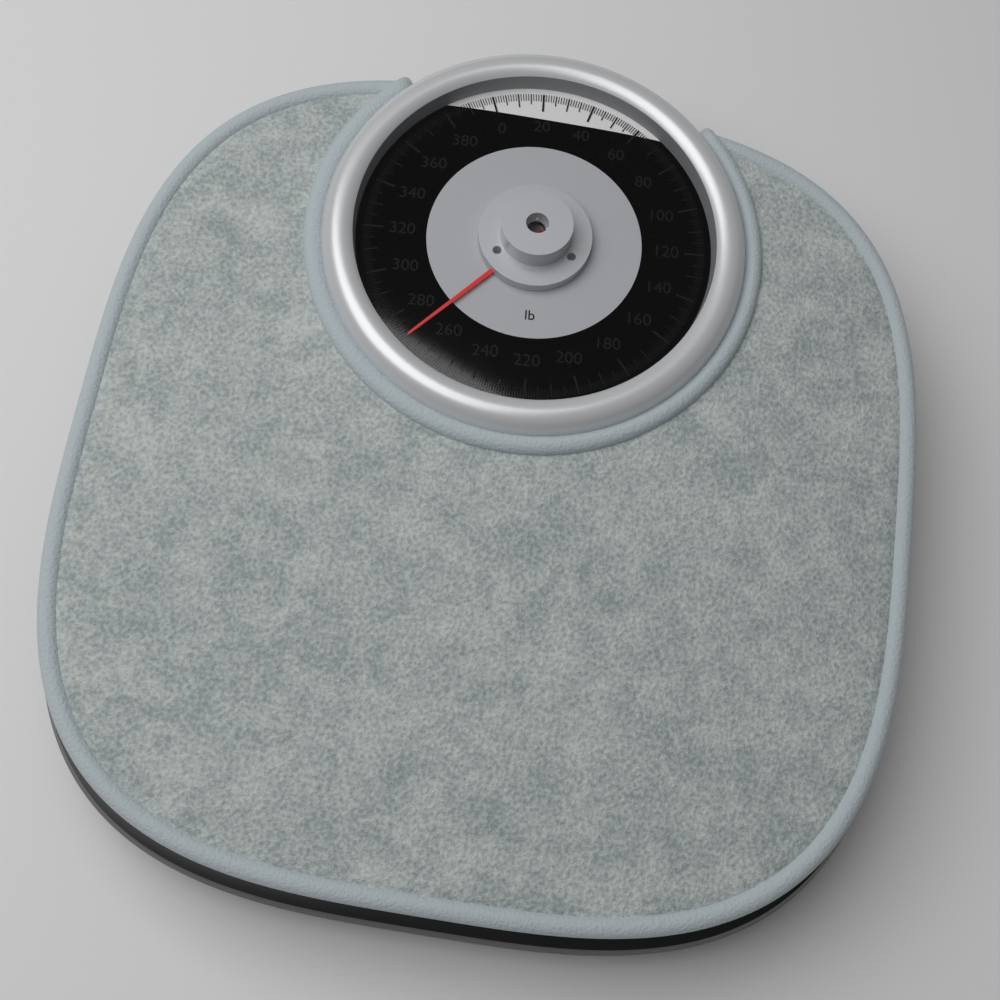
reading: 270 lb
